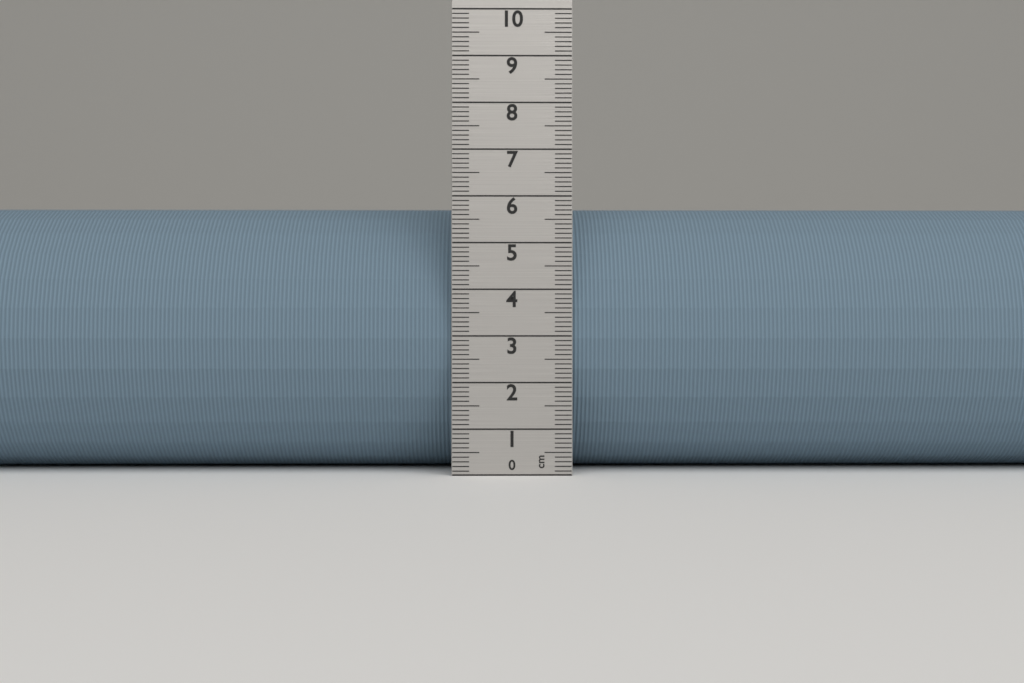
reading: 5.9 cm
